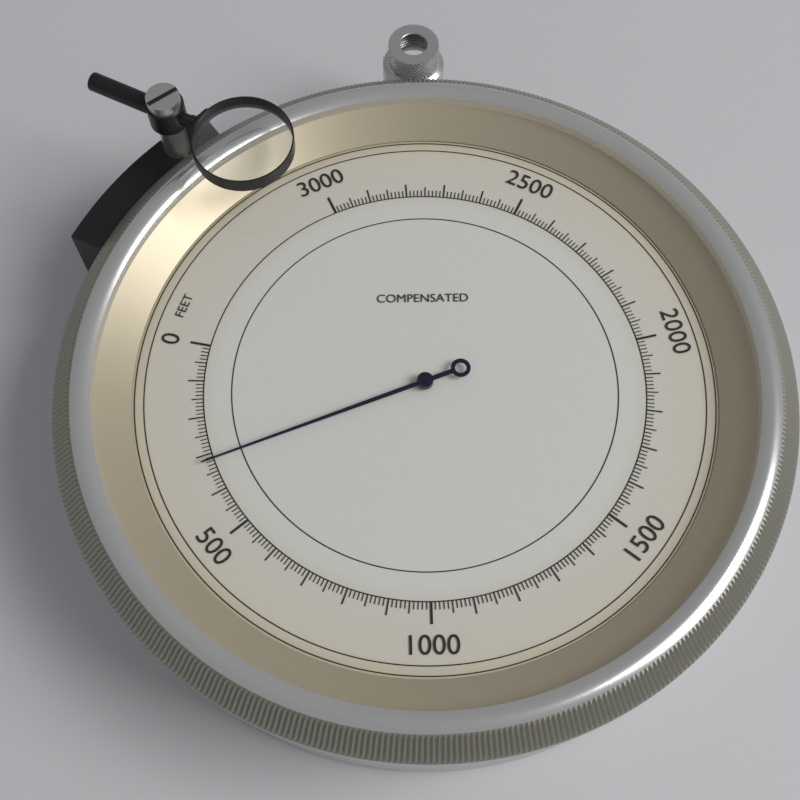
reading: 320 feet
